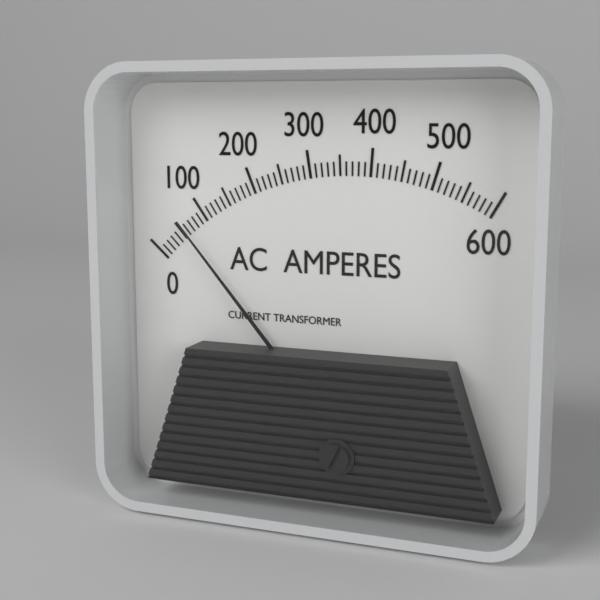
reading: 60 A
